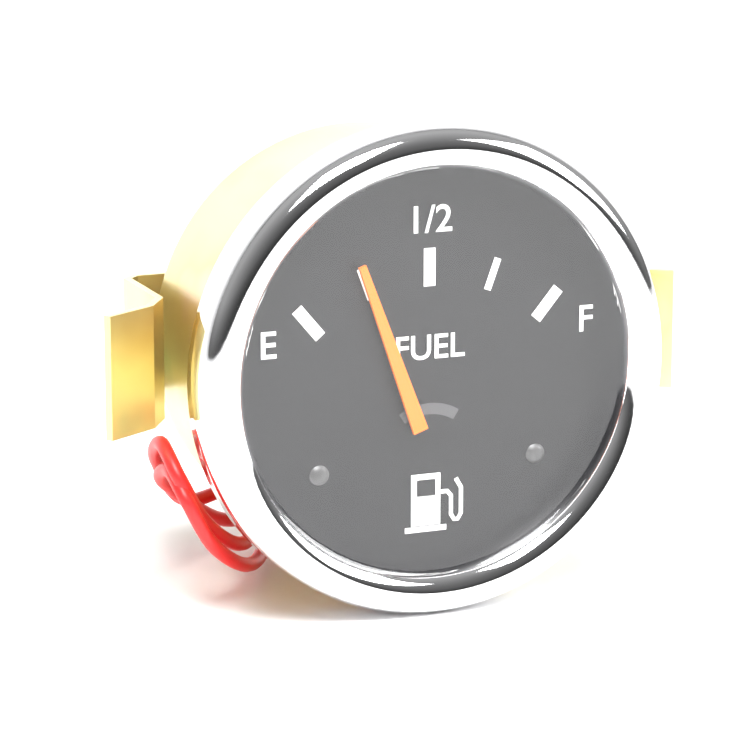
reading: 0.25 (no unit)
